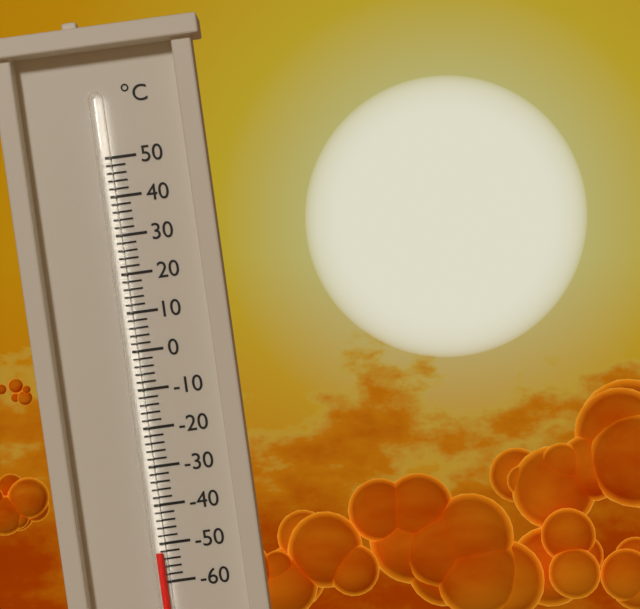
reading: -52 °C
